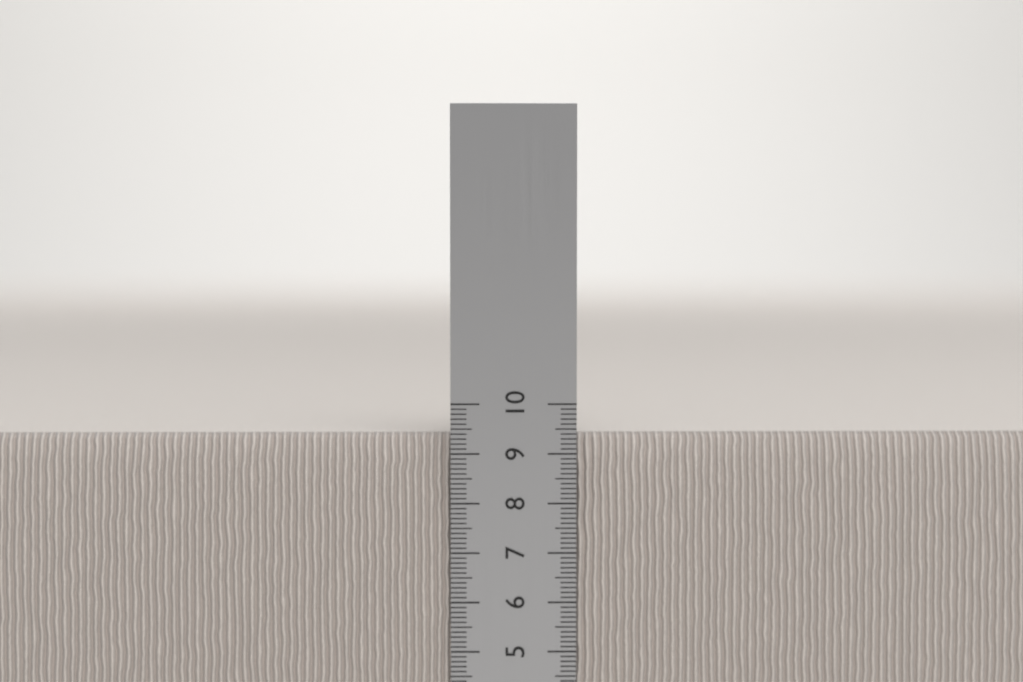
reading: 9.4 cm
